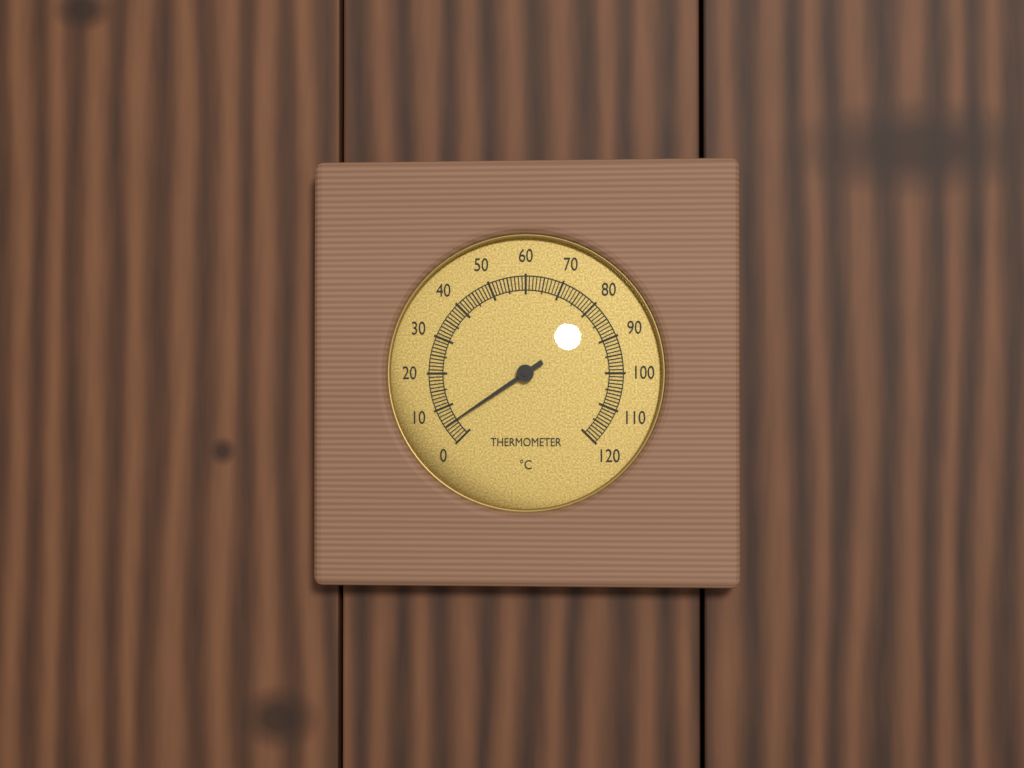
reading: 5 °C
